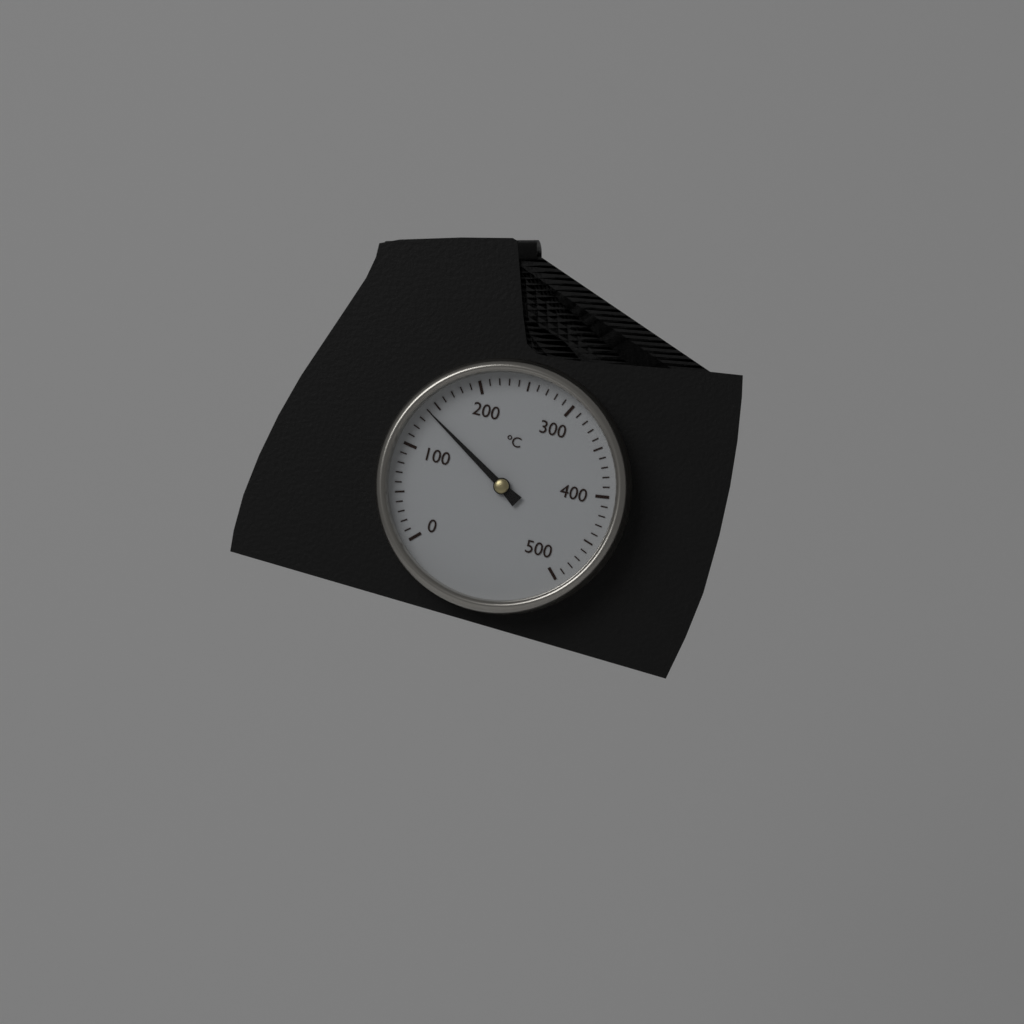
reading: 140 °C
